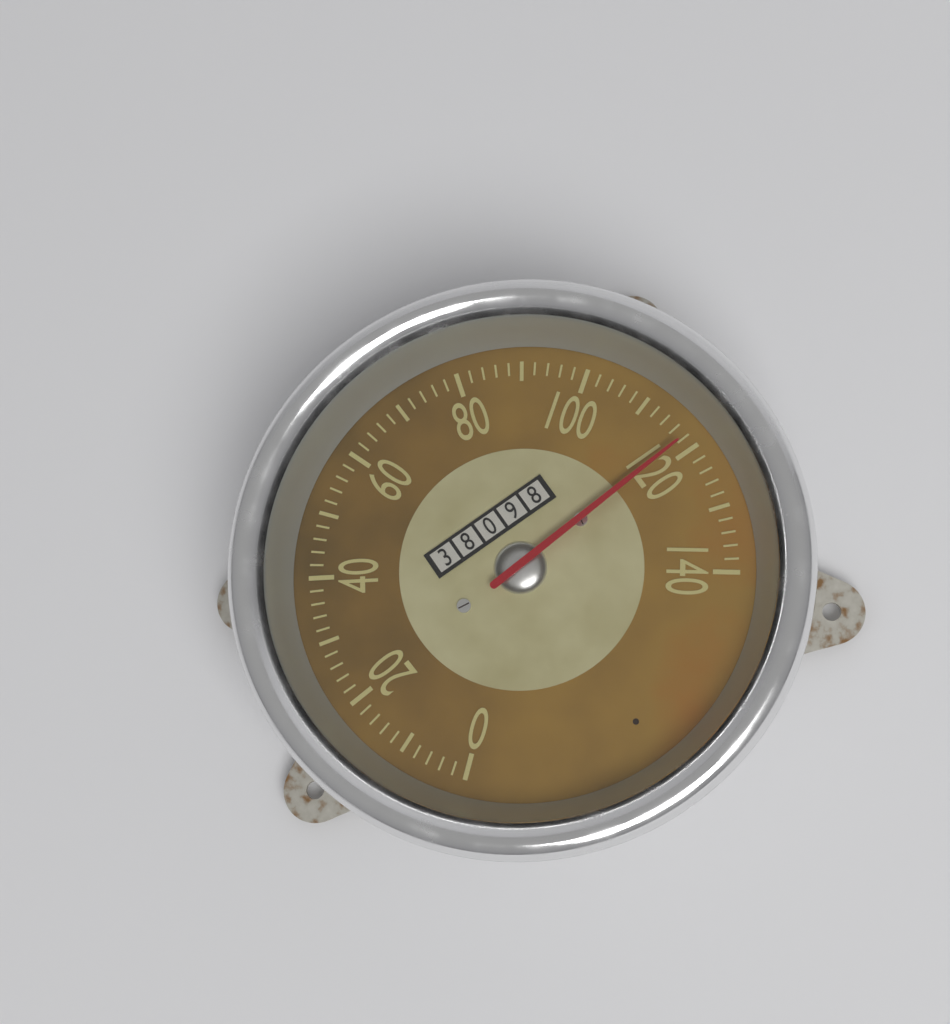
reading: 118 (no unit)
